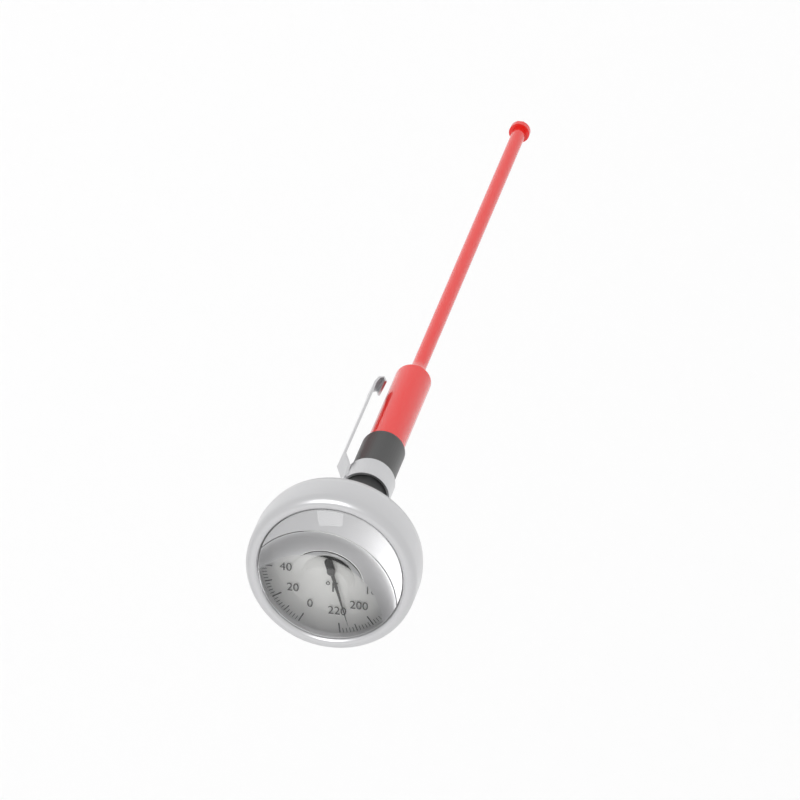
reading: 214 °F
